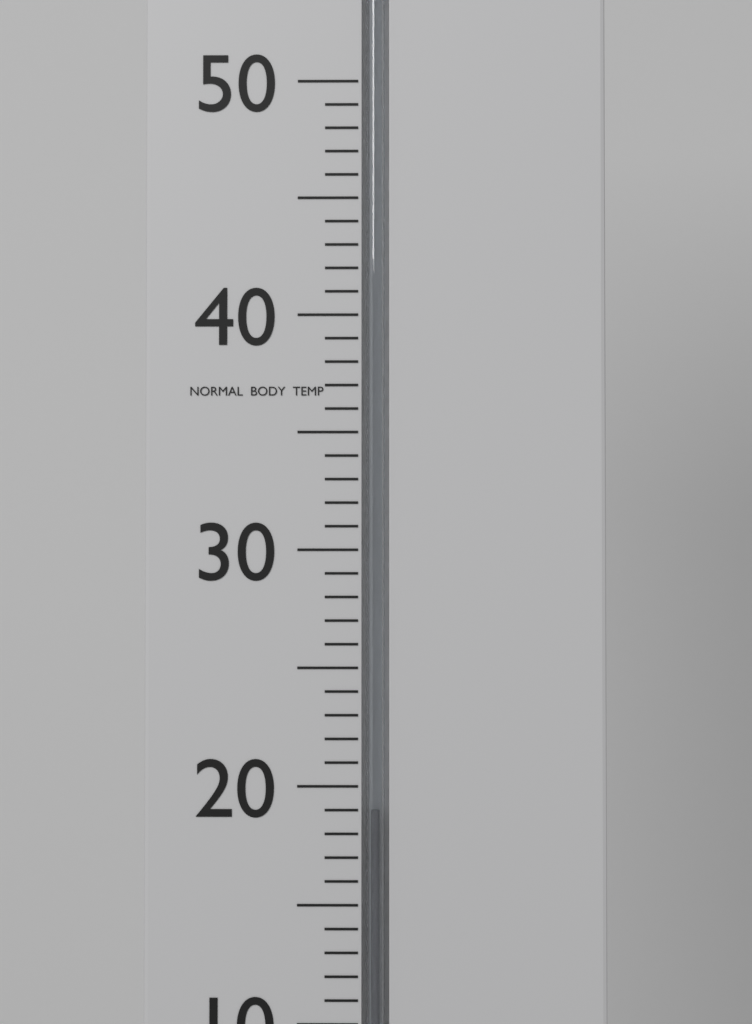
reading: 19 °C
